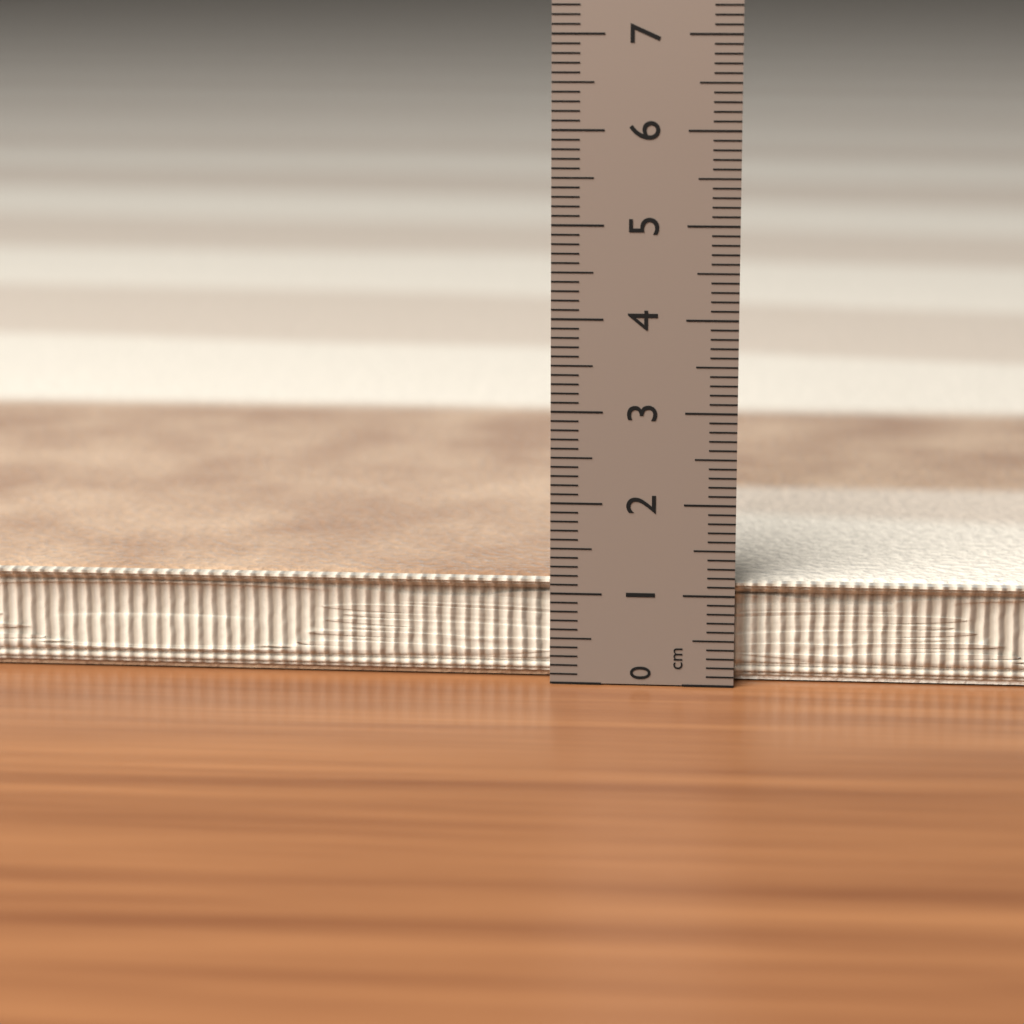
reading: 1.1 cm
